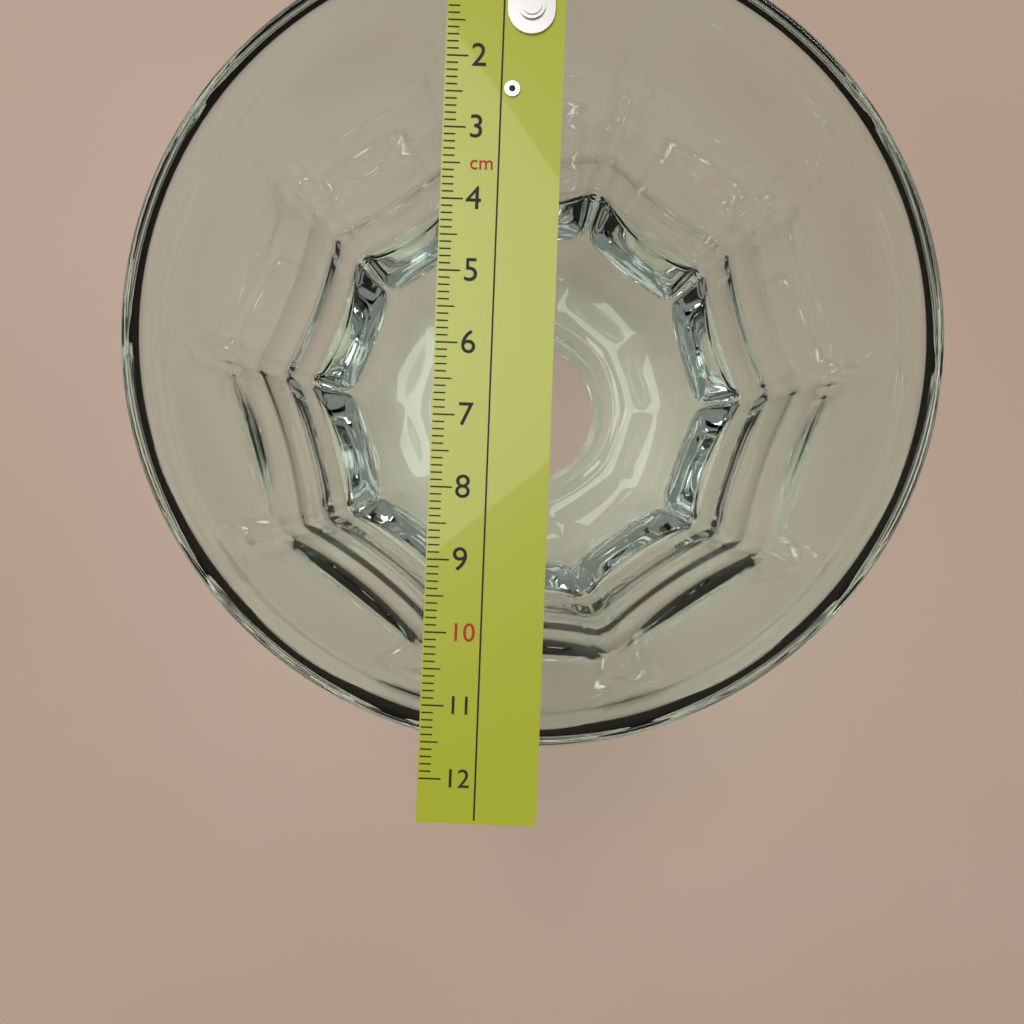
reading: 11.6 cm
